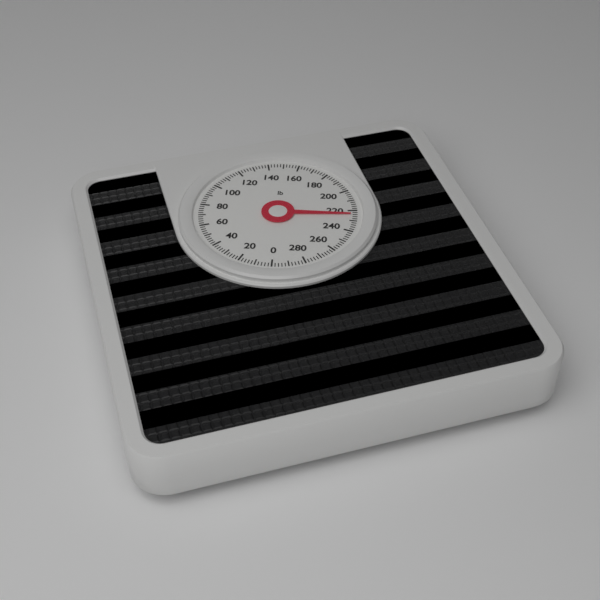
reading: 224 lb
